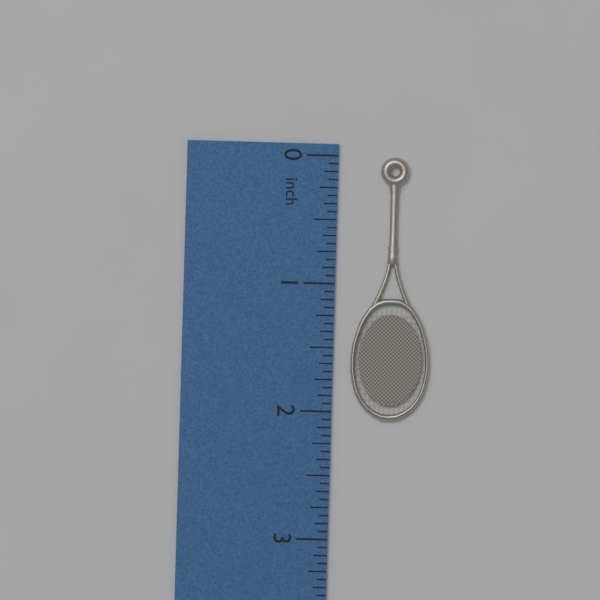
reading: 2.0625 inch
